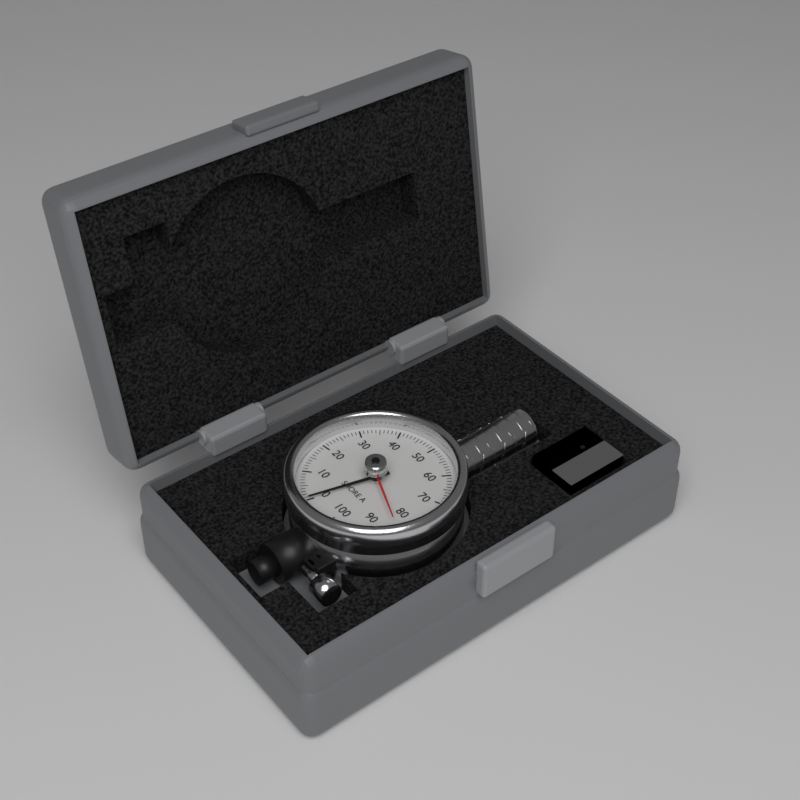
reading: 0 Shore A
